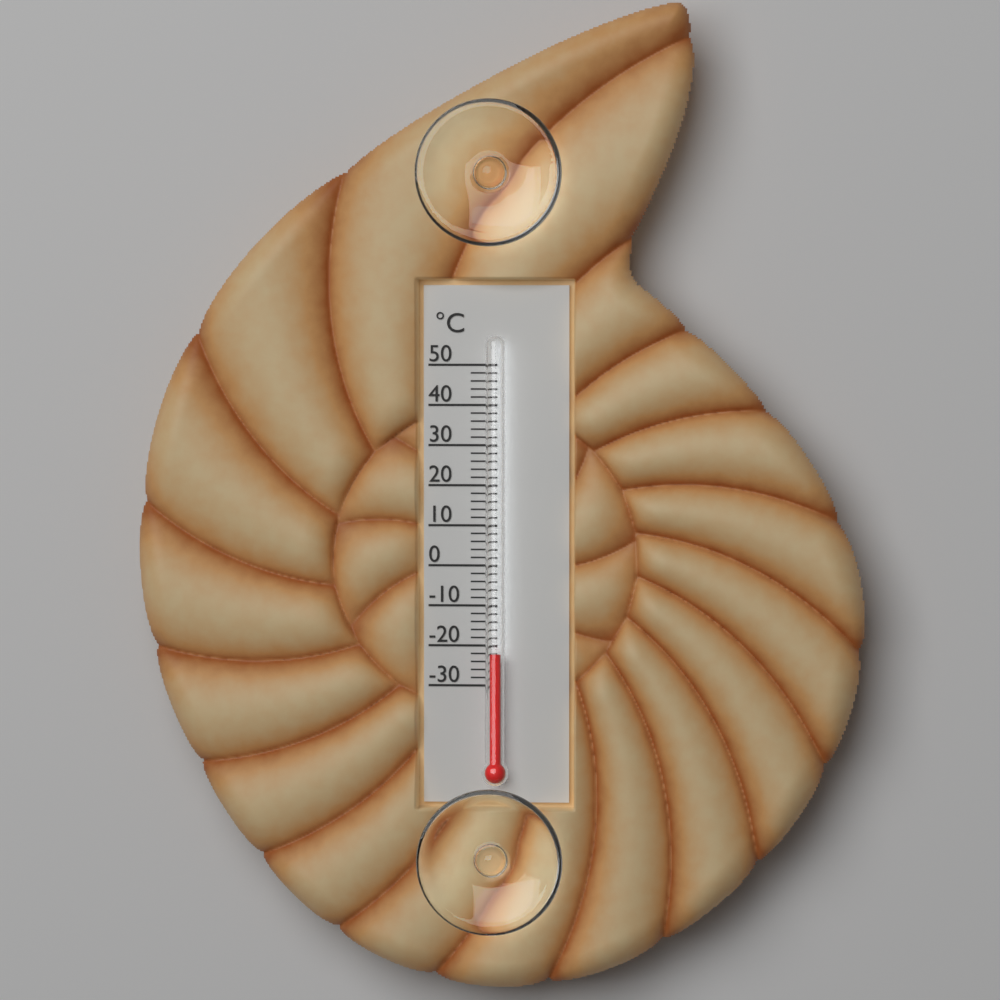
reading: -22 °C
